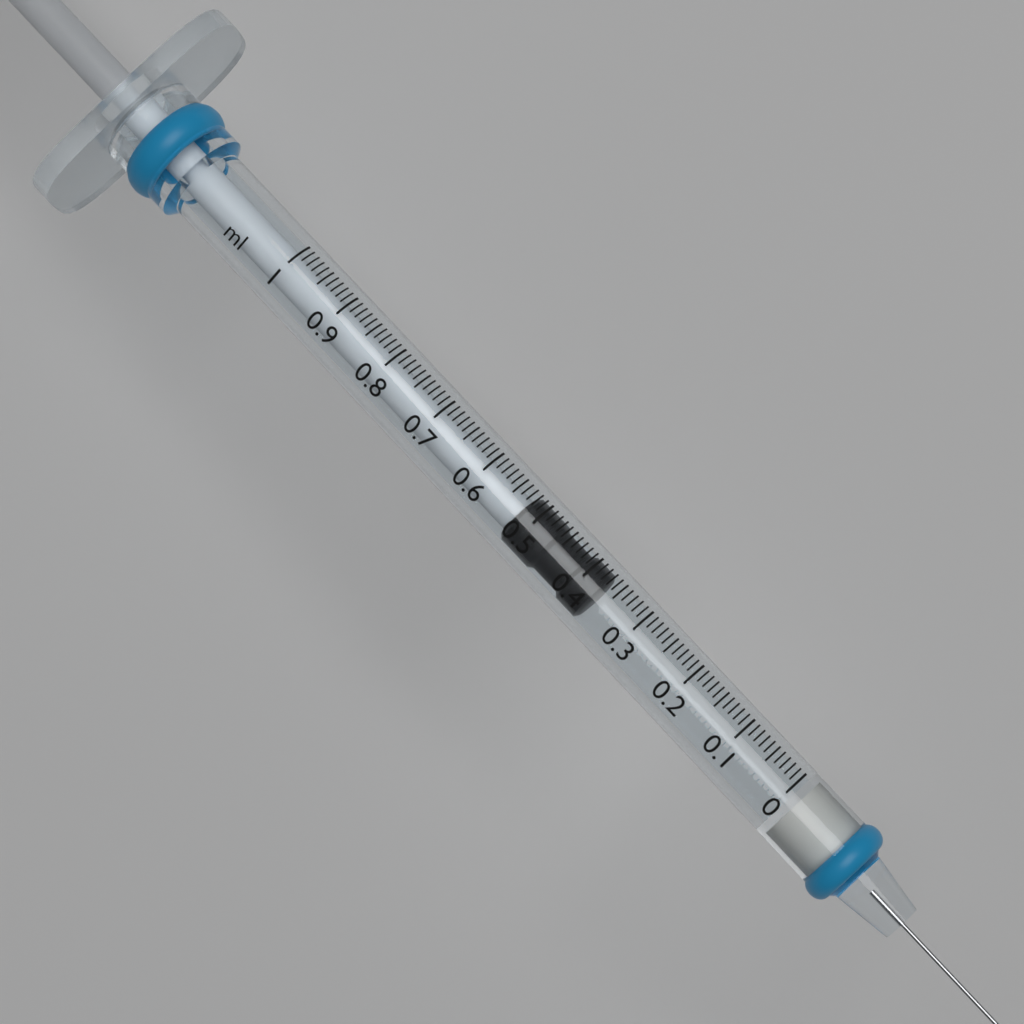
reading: 0.37 ml
